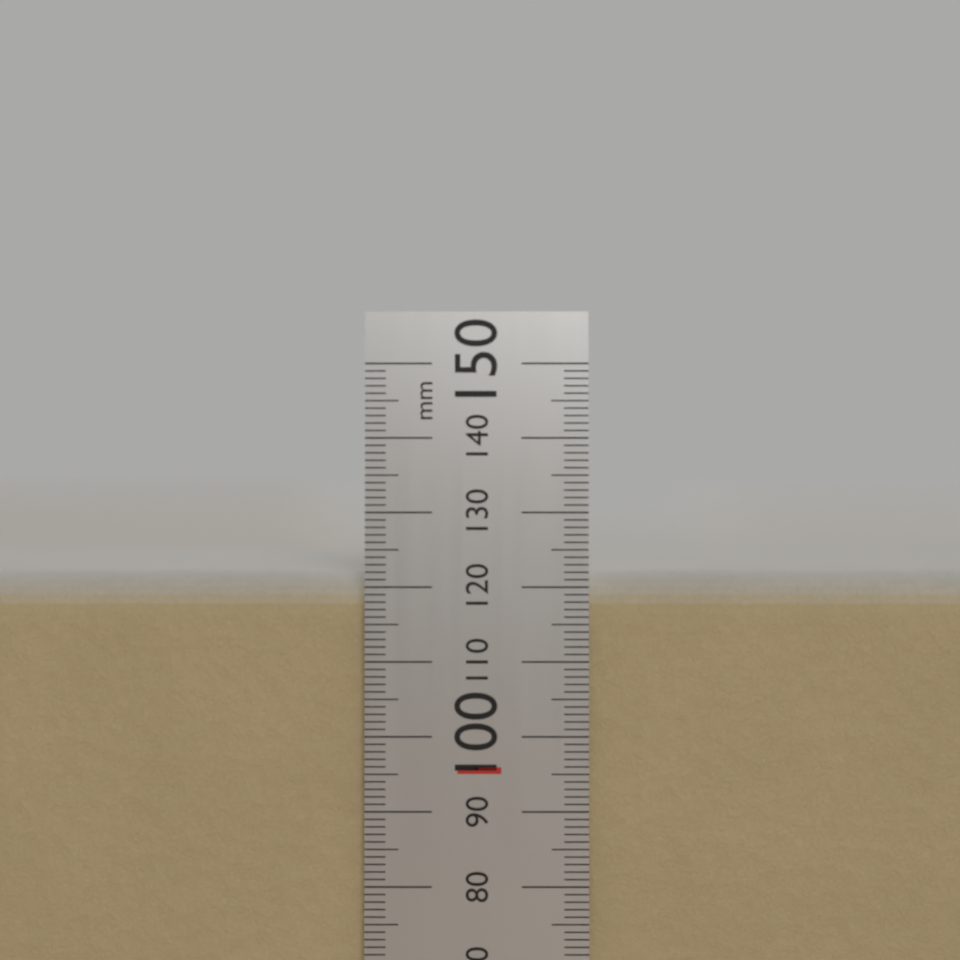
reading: 122 mm
